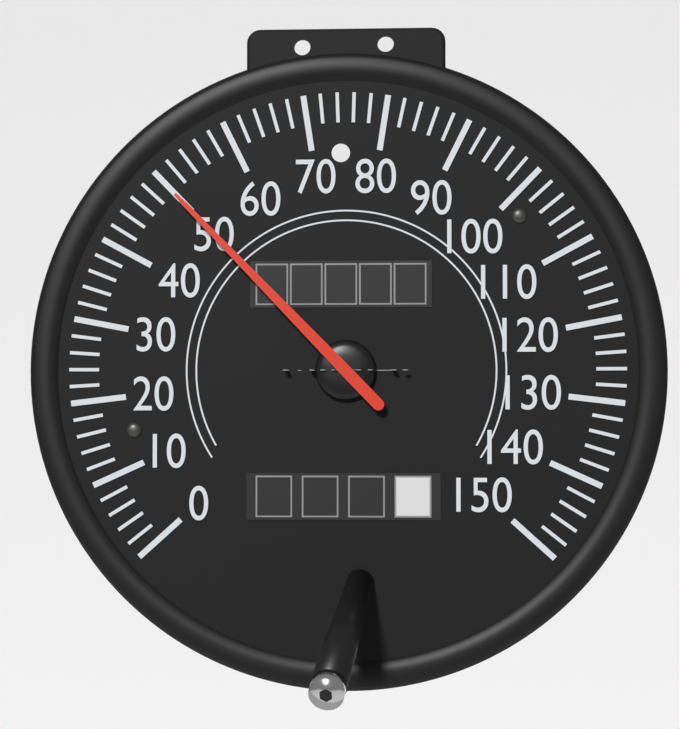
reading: 50 mph
